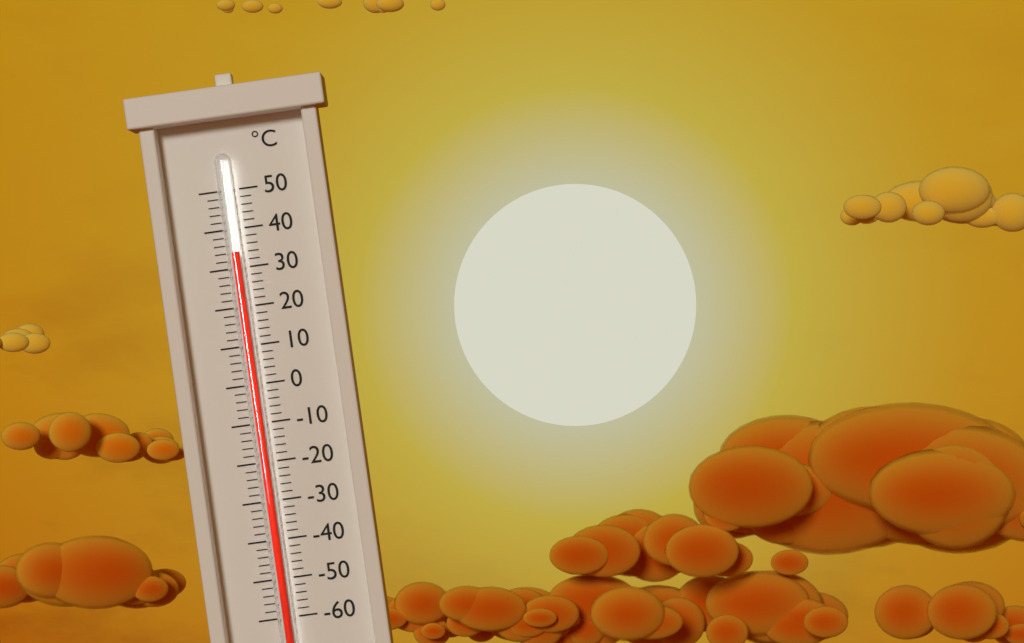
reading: 34 °C
